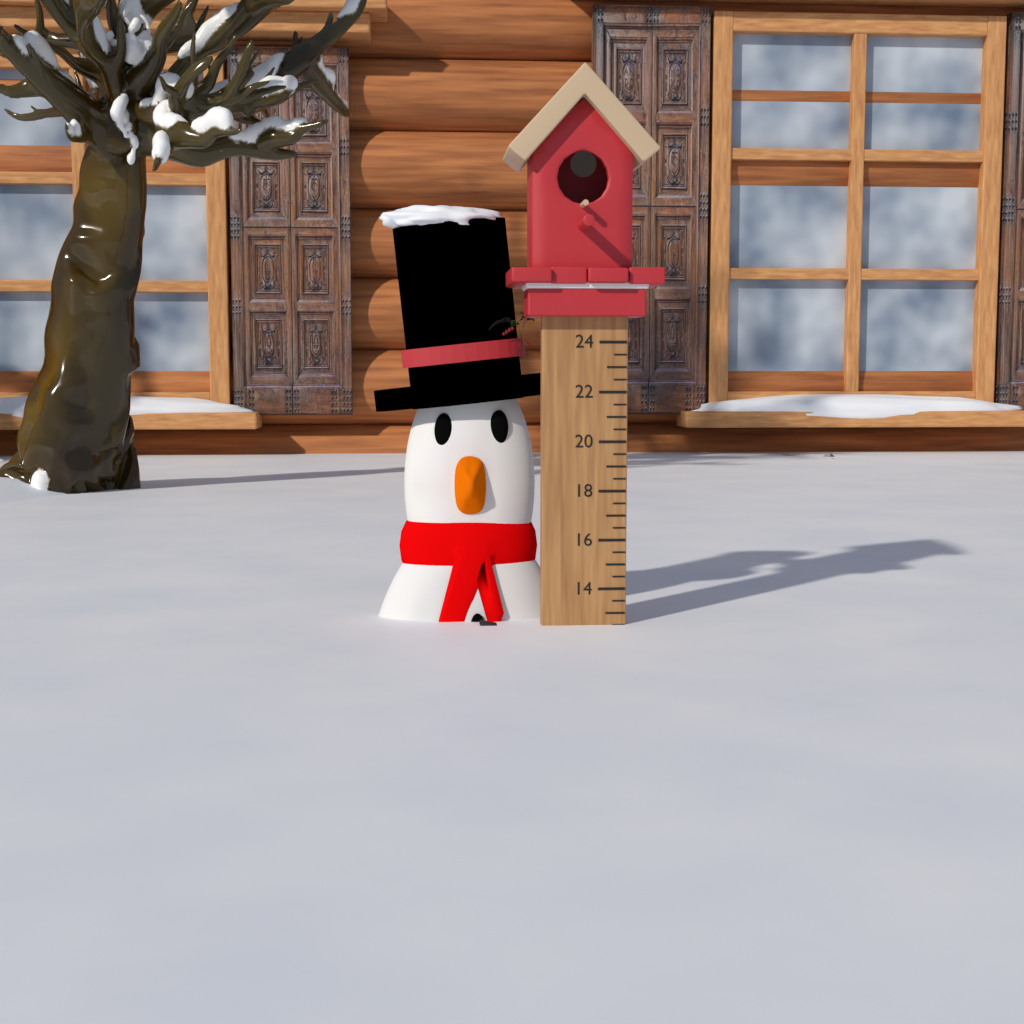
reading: 12.5 (no unit)
